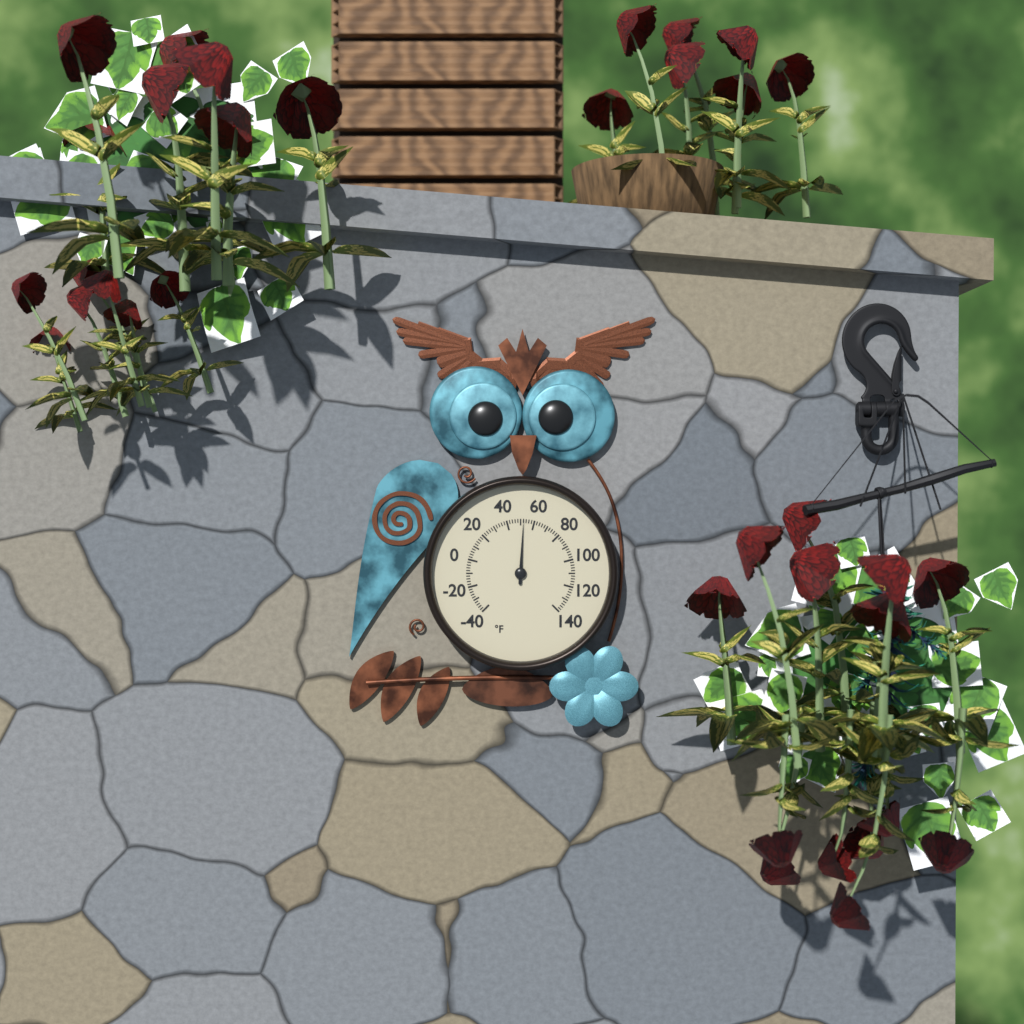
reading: 52 °F
